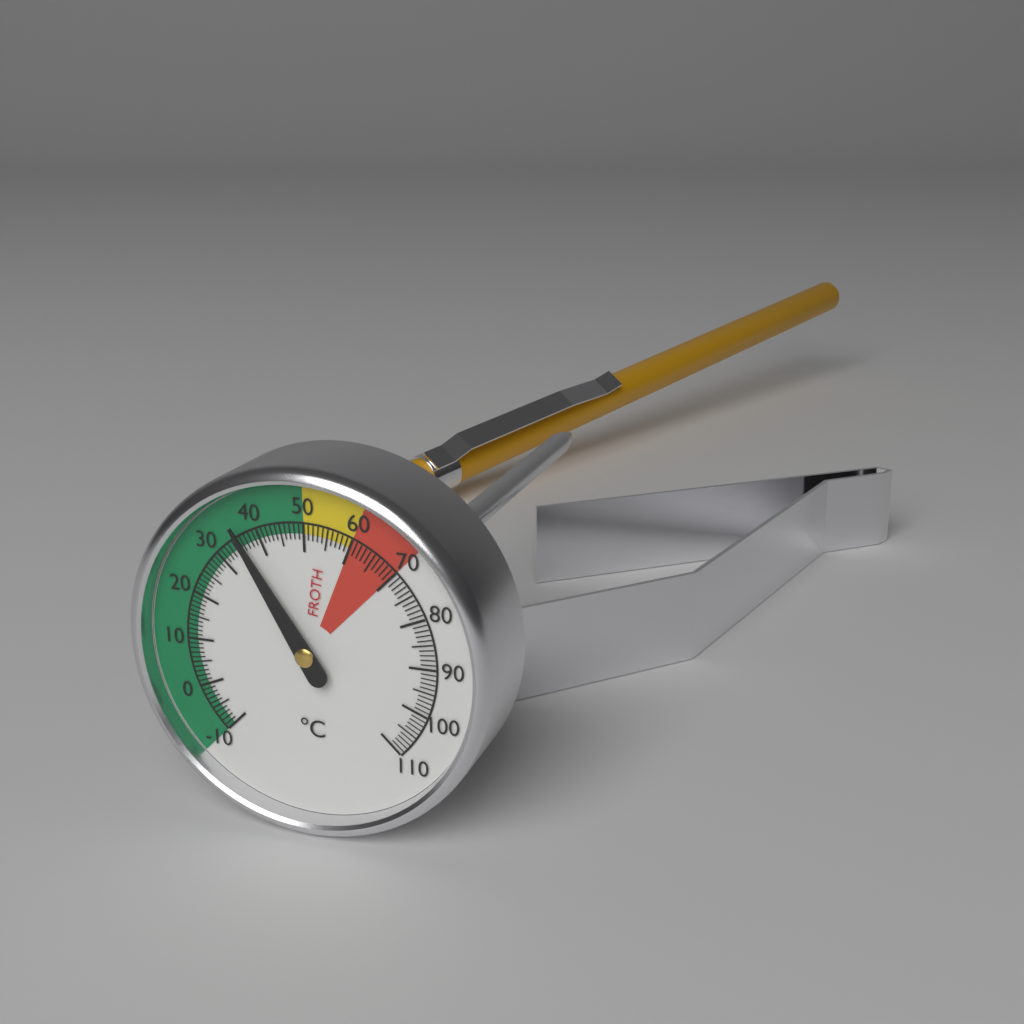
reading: 36 °C
